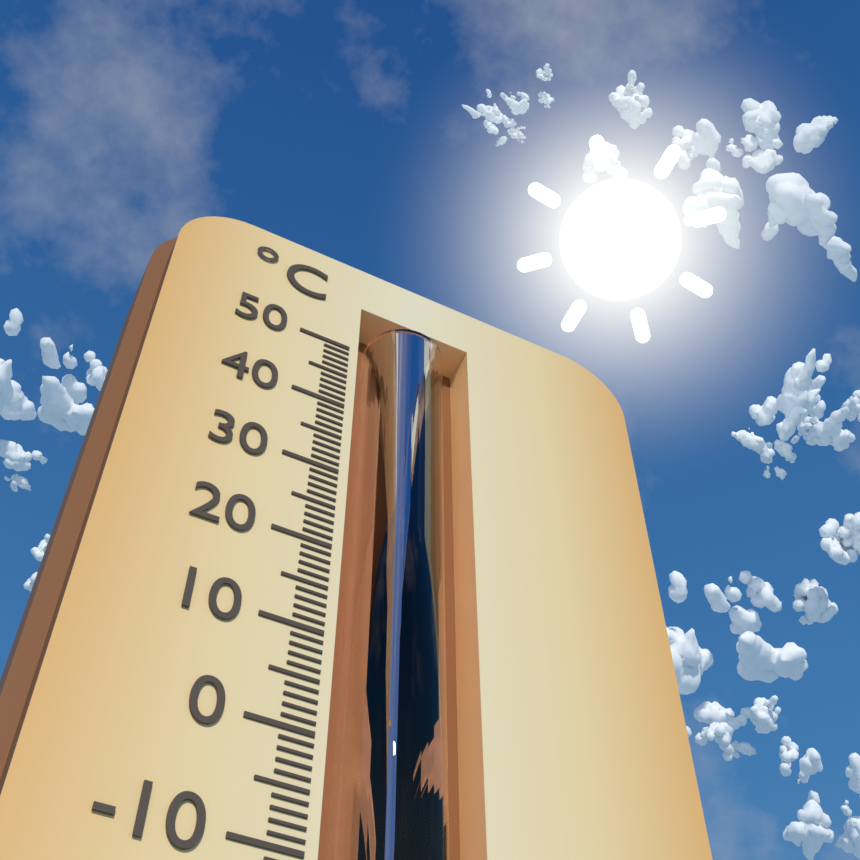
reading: 46 °C
